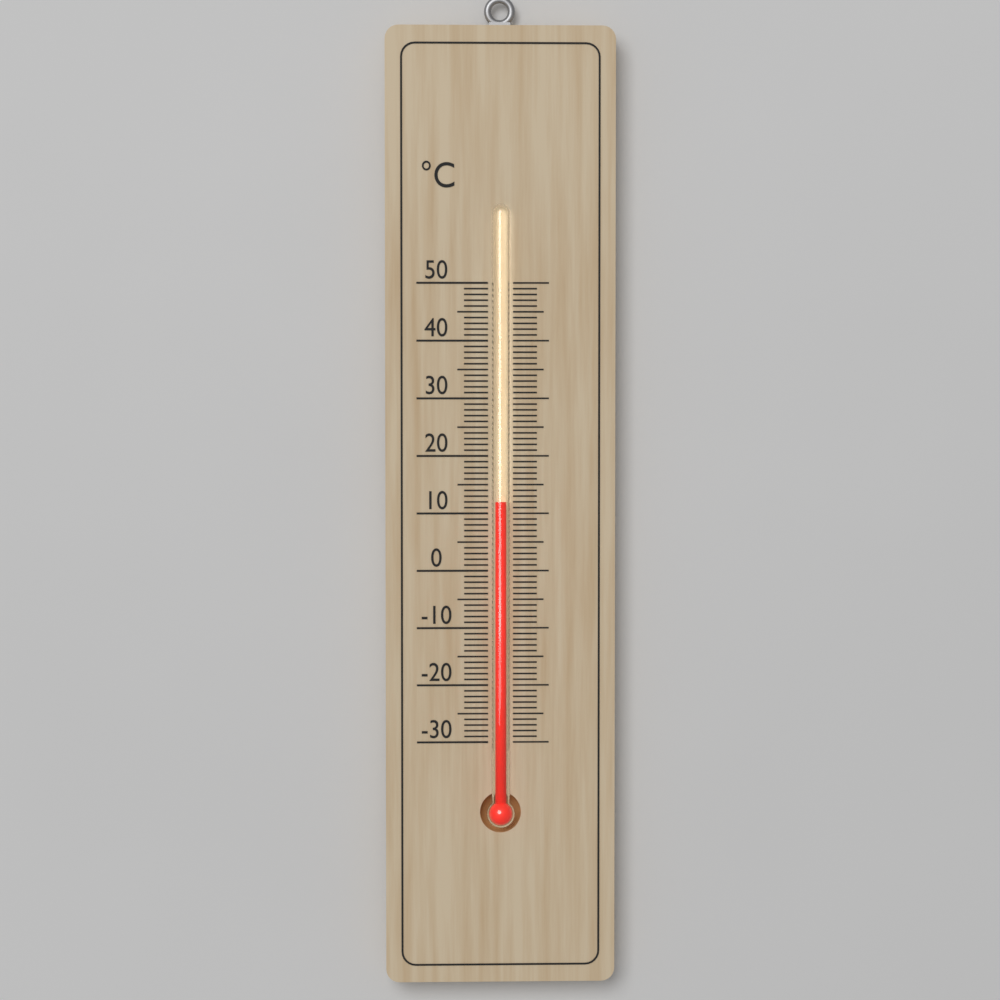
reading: 12 °C
